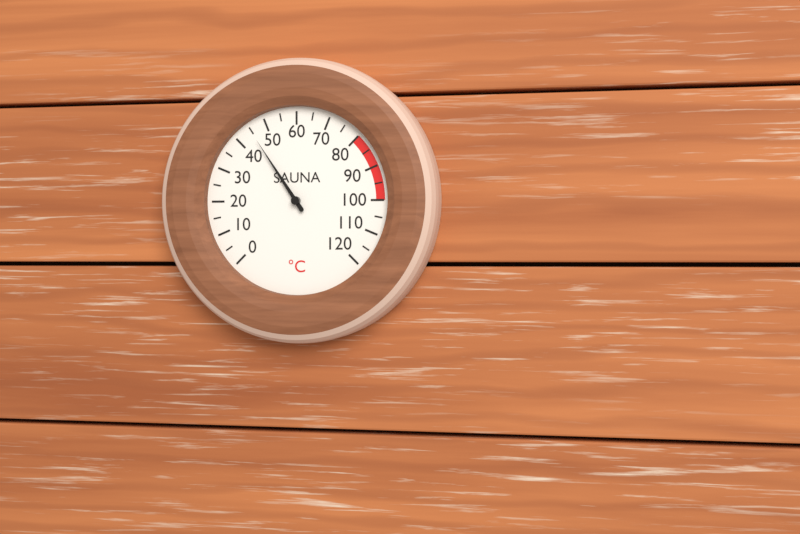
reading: 45 °C
